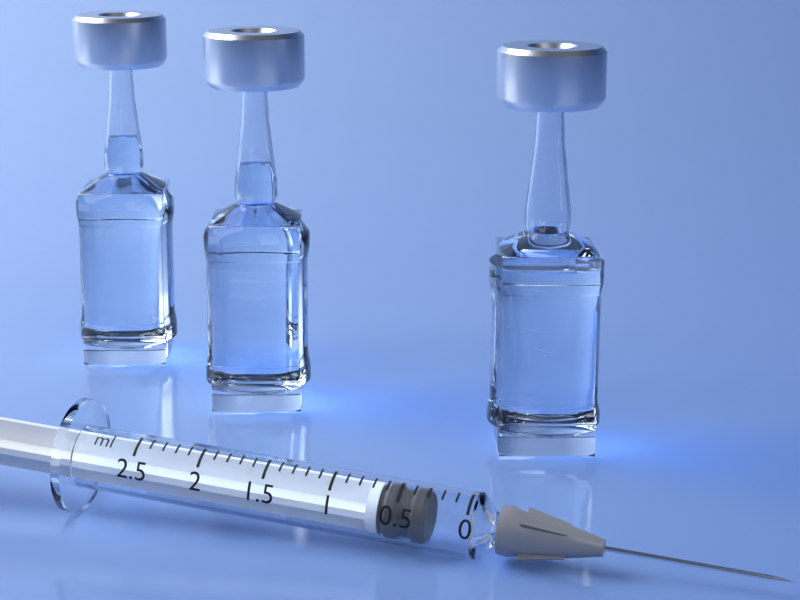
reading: 0.3 ml
